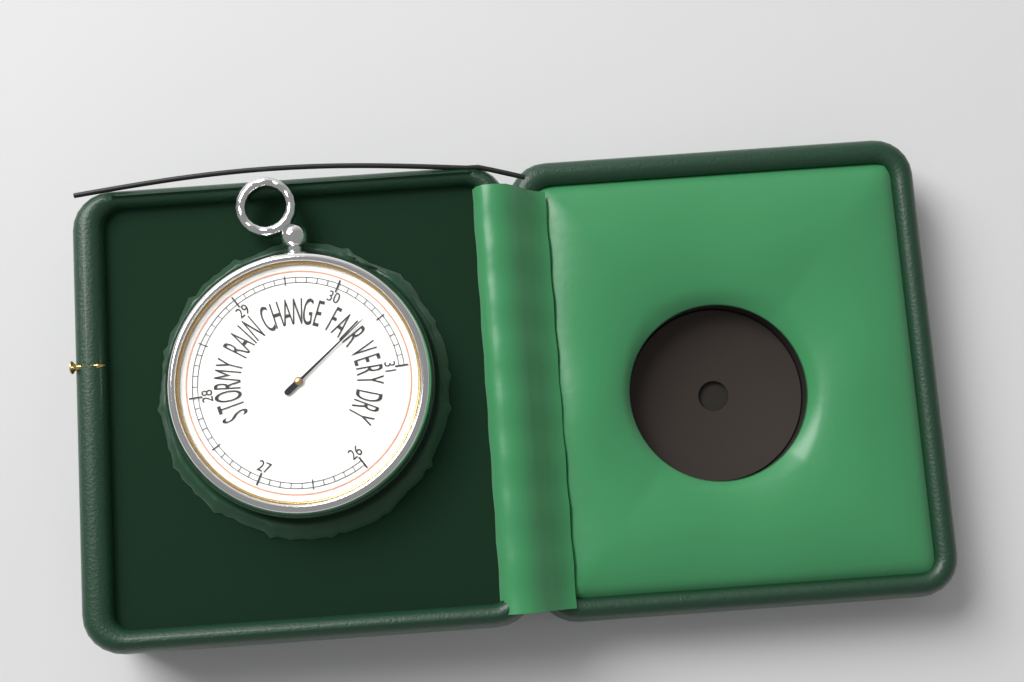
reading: 30.4 inHg
